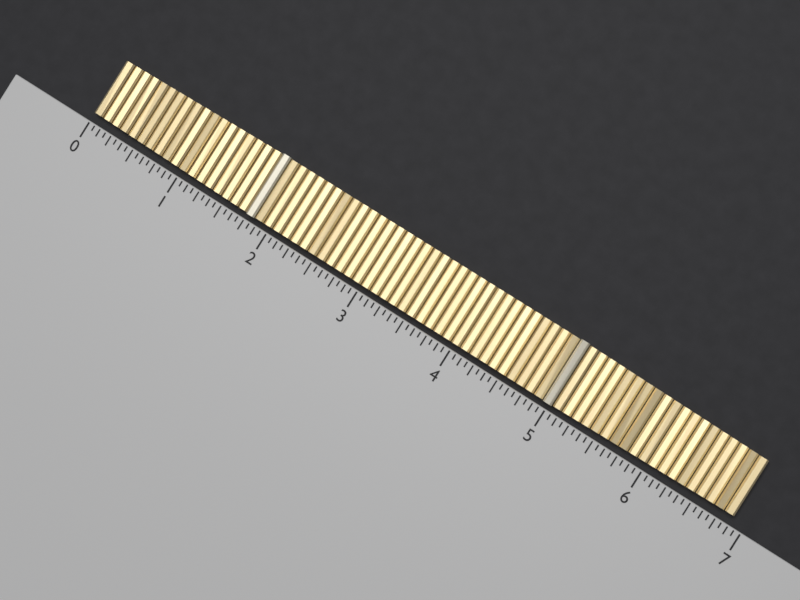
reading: 6.8750 (no unit)
